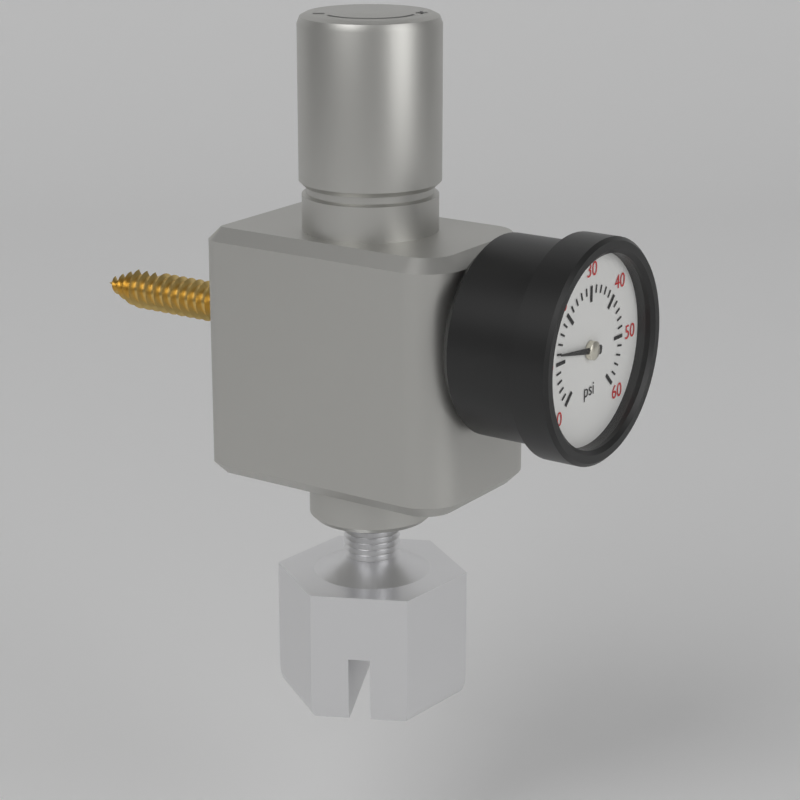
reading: 12 psi
